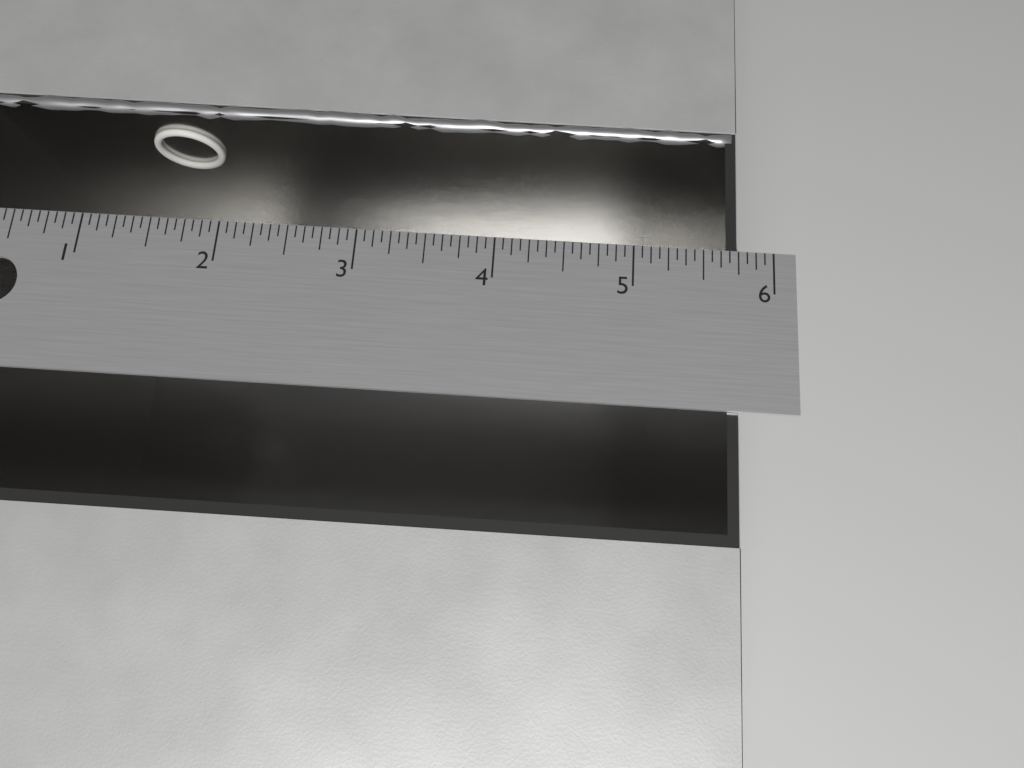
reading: 5.7500 in
